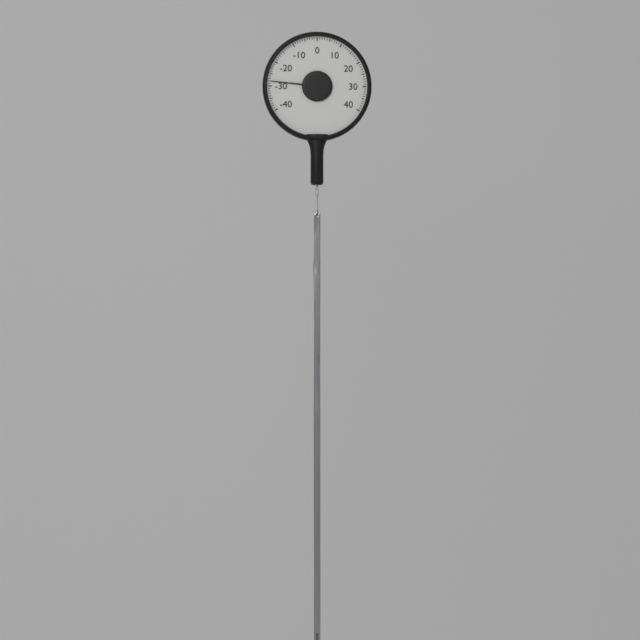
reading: -28 (no unit)
